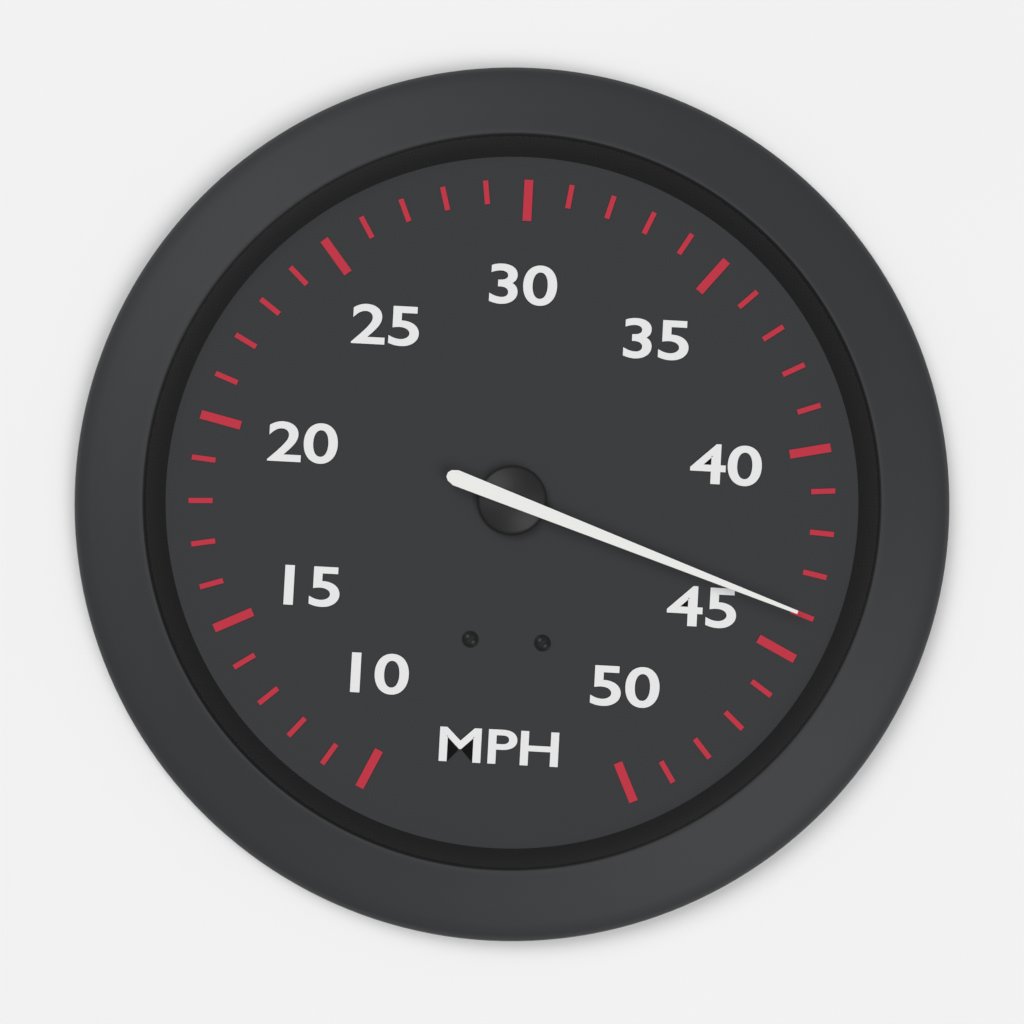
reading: 44 MPH
